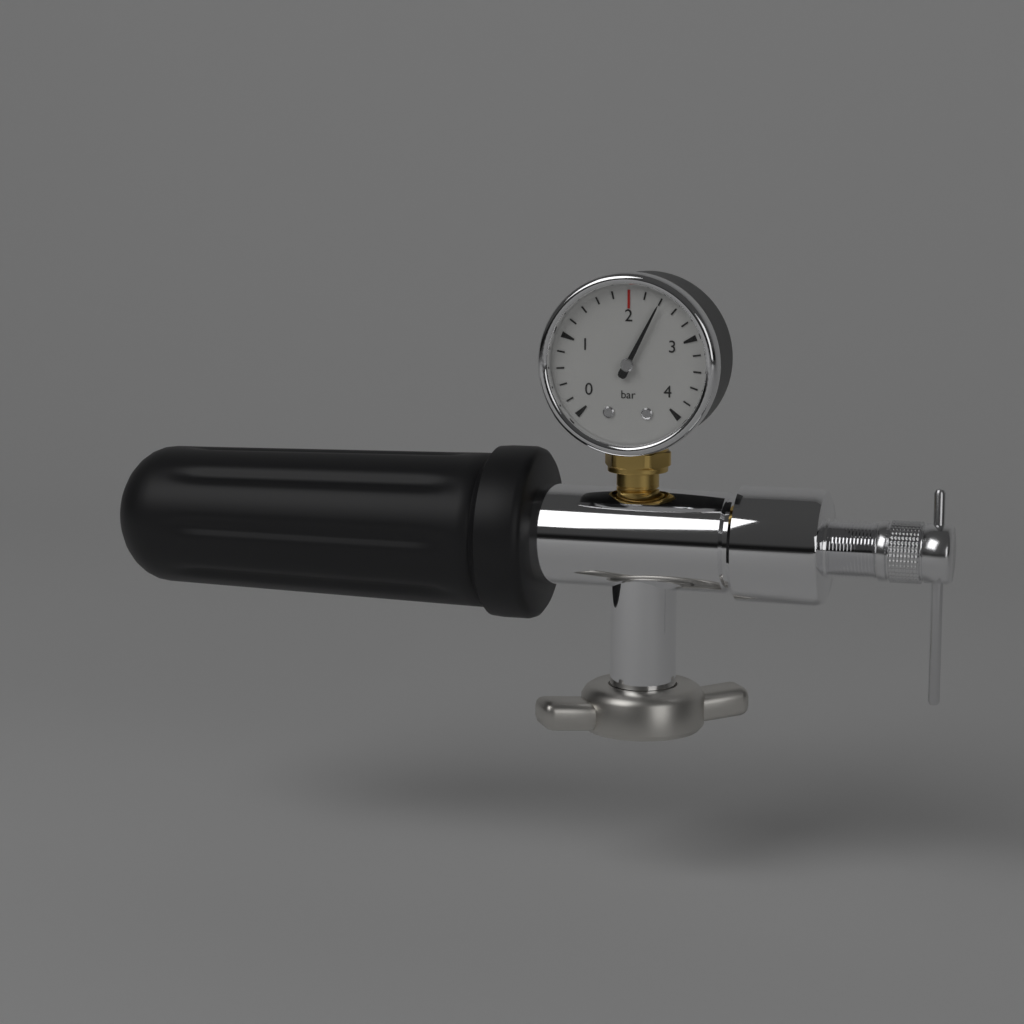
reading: 2.4 bar
